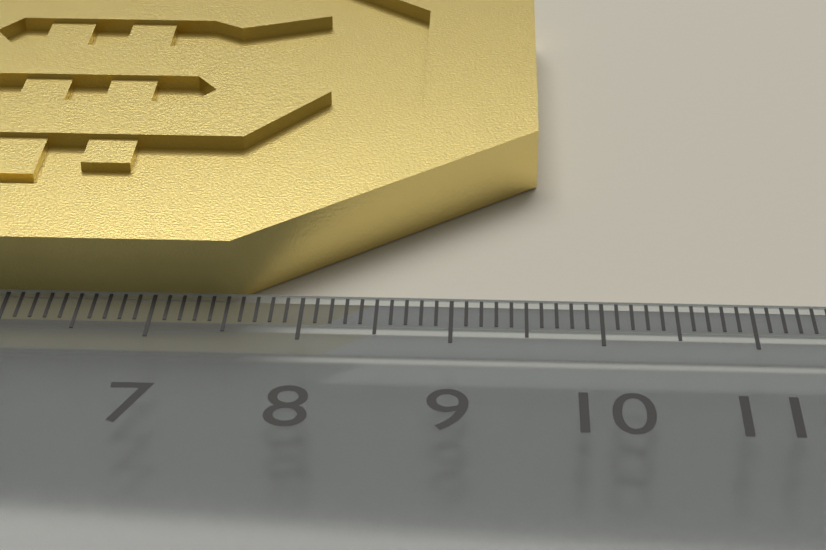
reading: 9.6 cm
